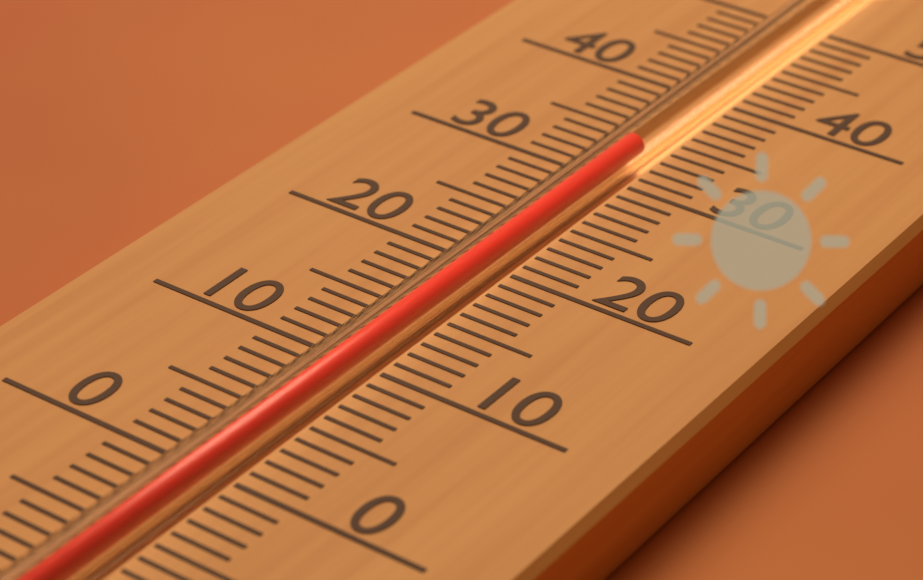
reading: 33 (no unit)
